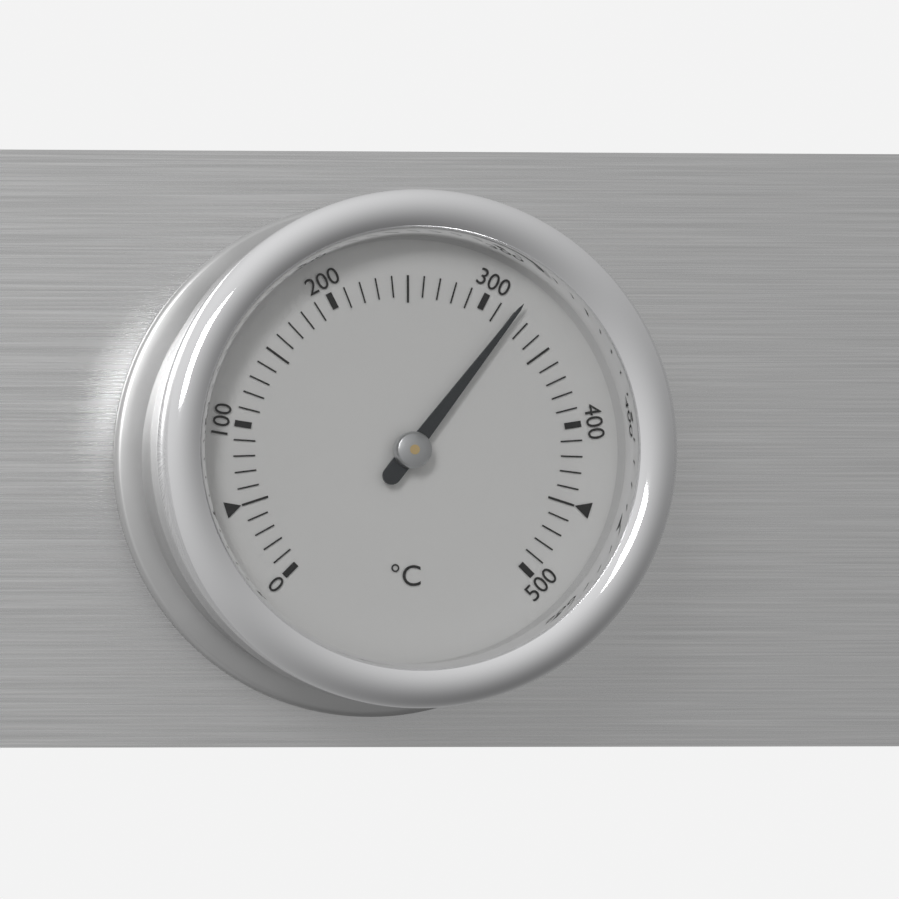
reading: 320 °C
